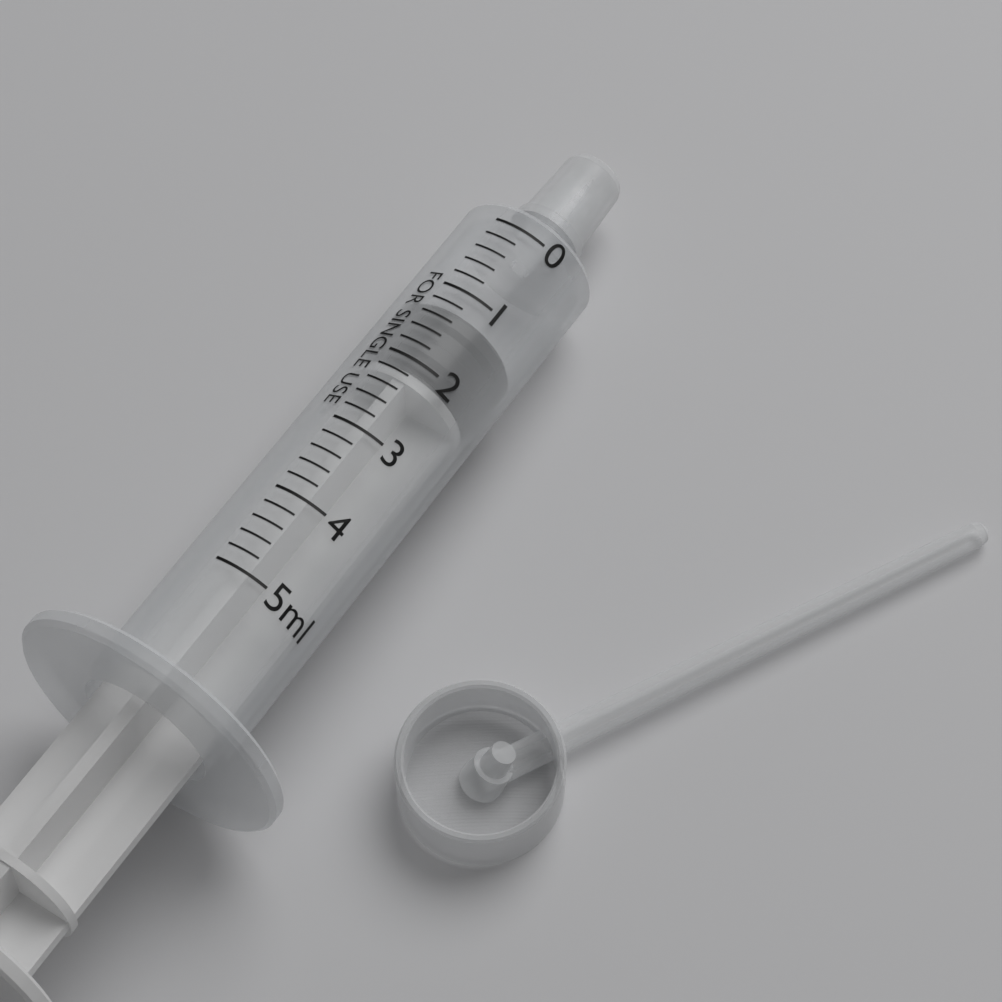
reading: 1.2 ml
